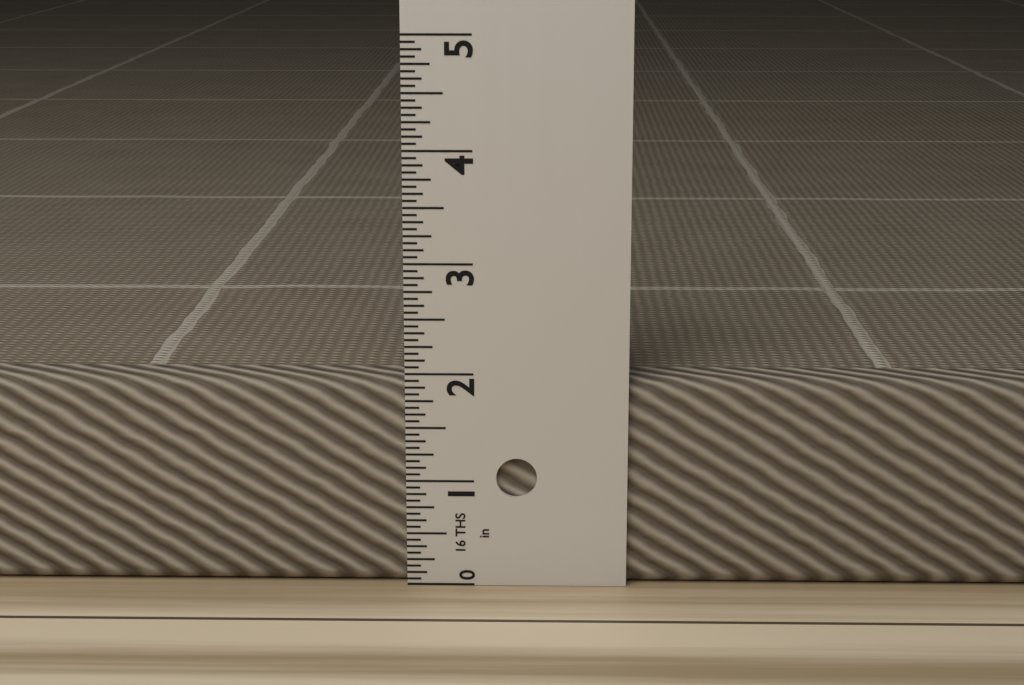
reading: 1.9375 in
